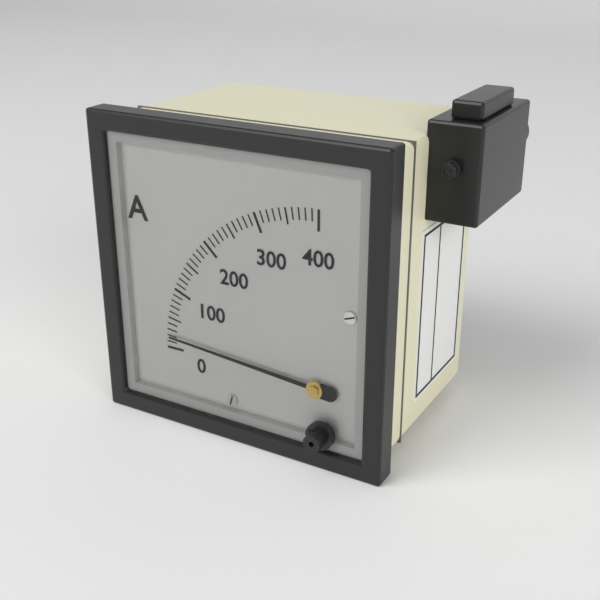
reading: 20 A
